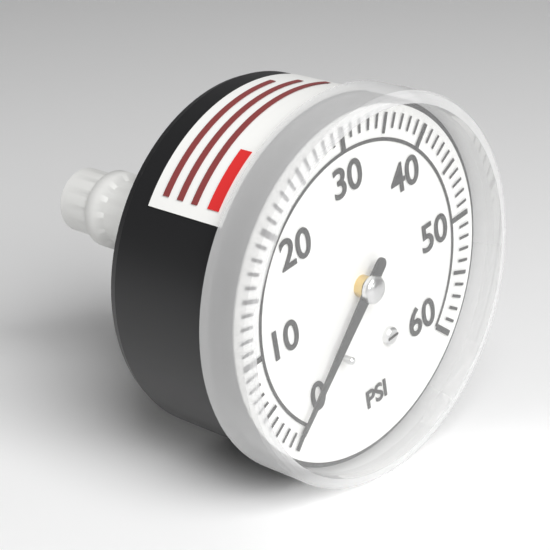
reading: 1 psi
